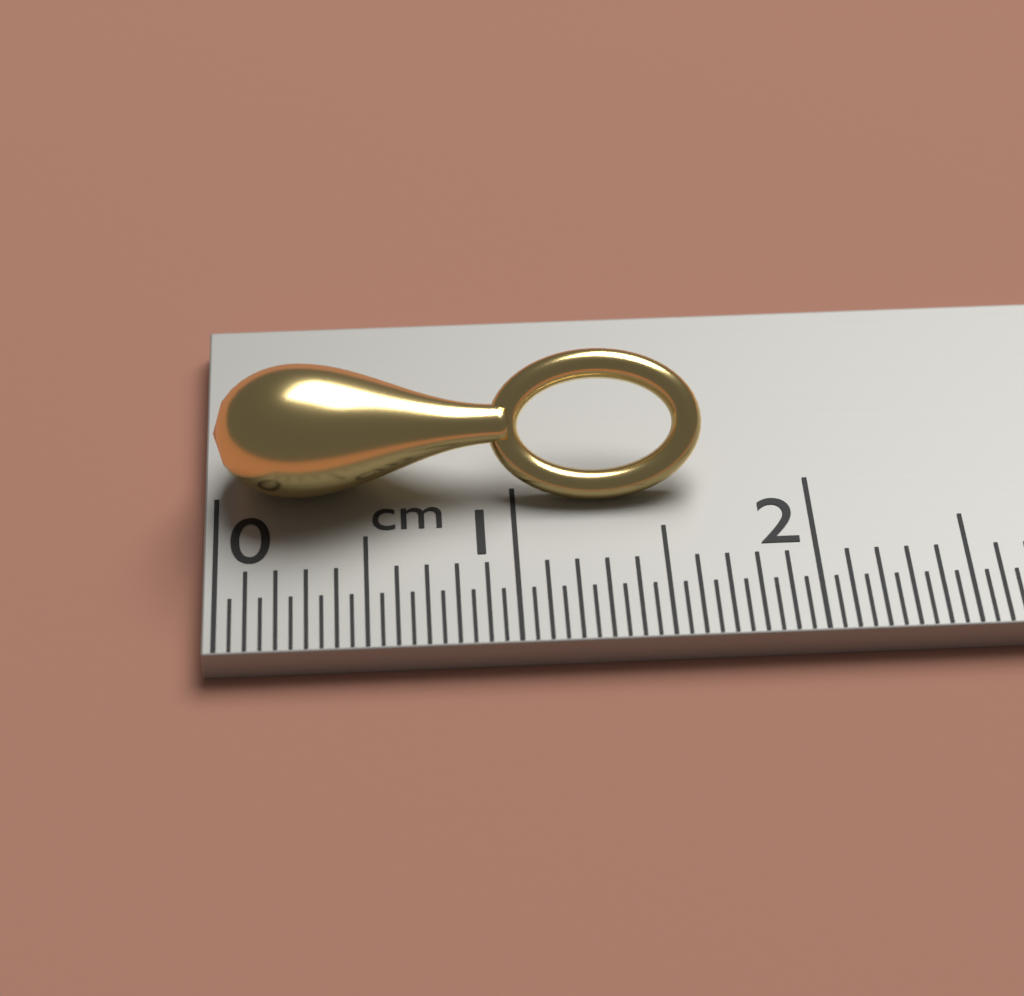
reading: 1.65 cm
